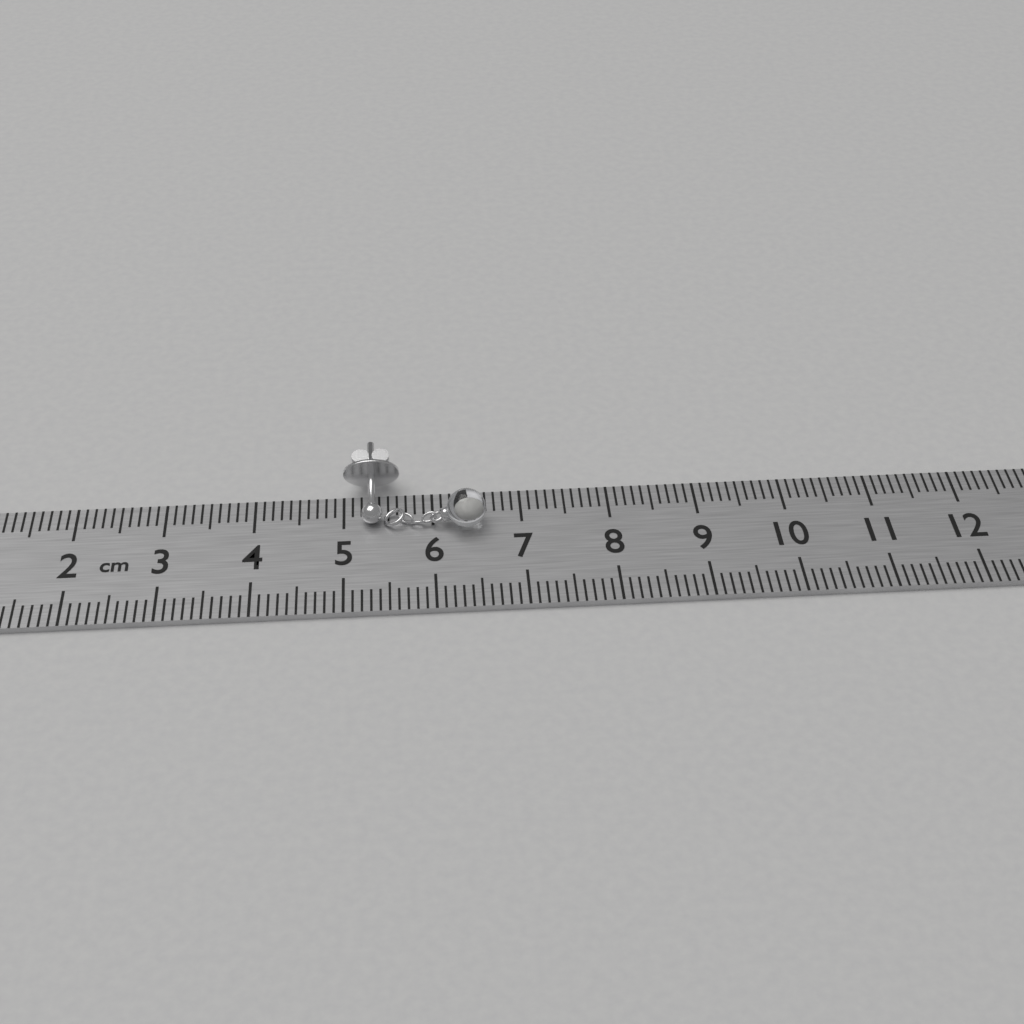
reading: 6.6 cm
